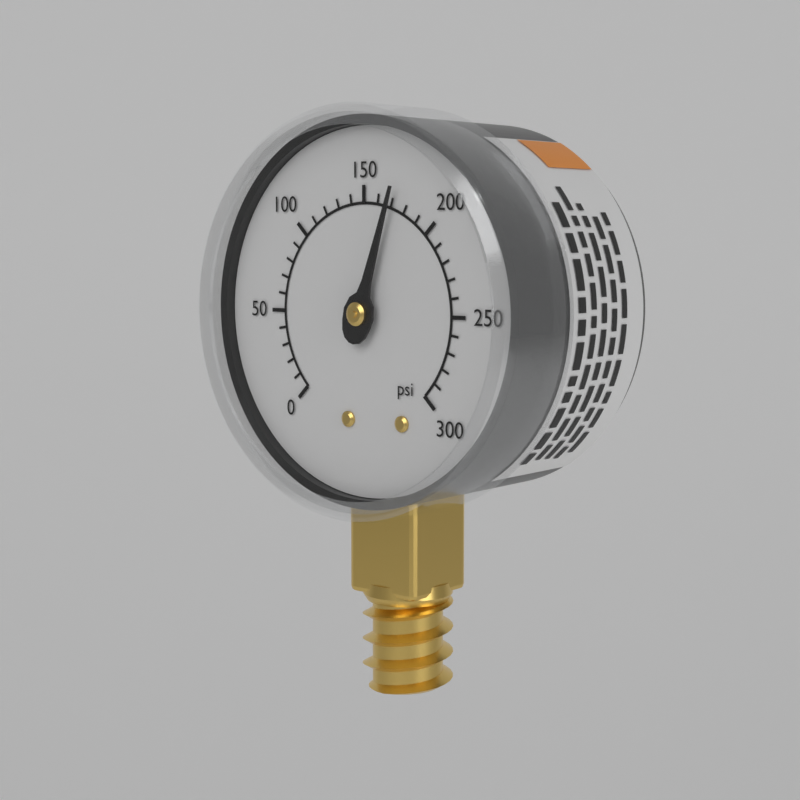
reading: 170 psi
